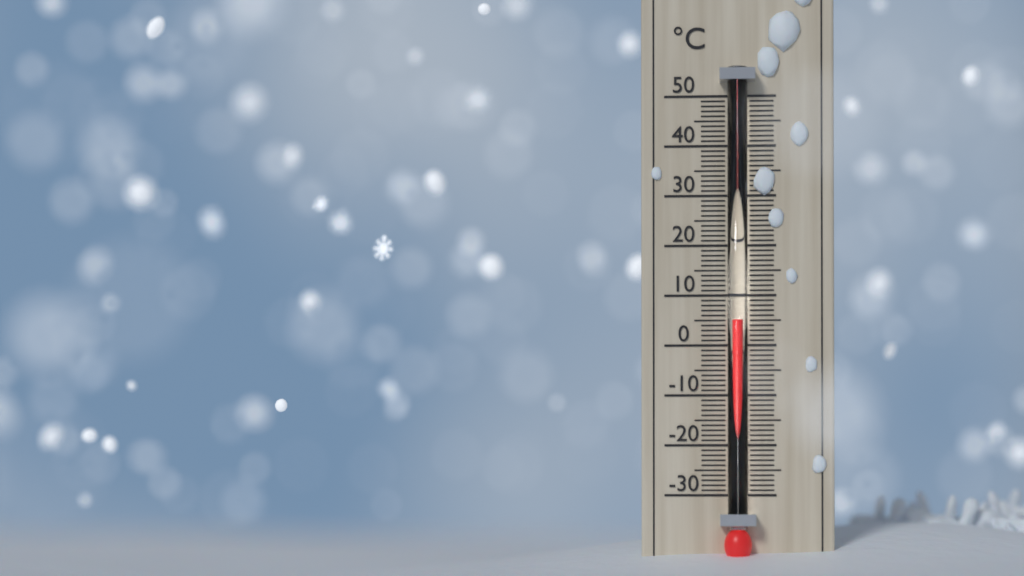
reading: 5 °C
